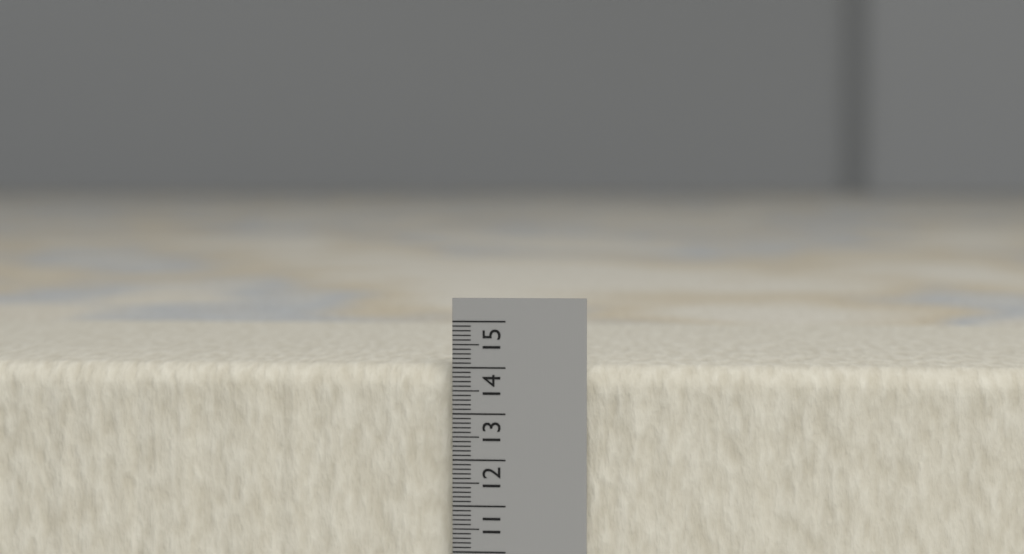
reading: 14.0 (no unit)
